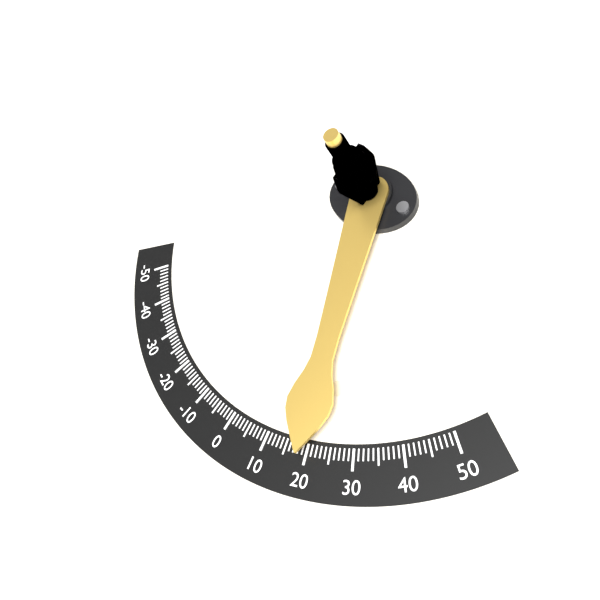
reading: 19 (no unit)
